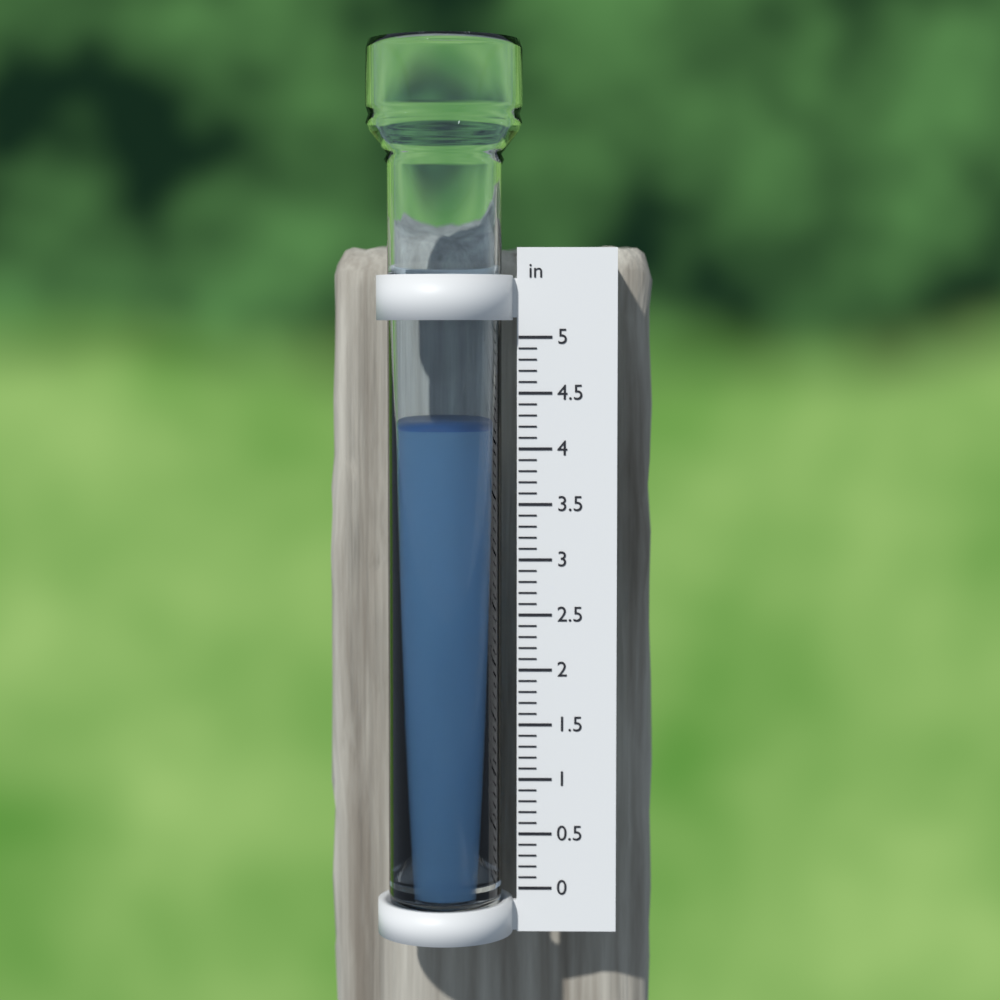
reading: 4.2 in
